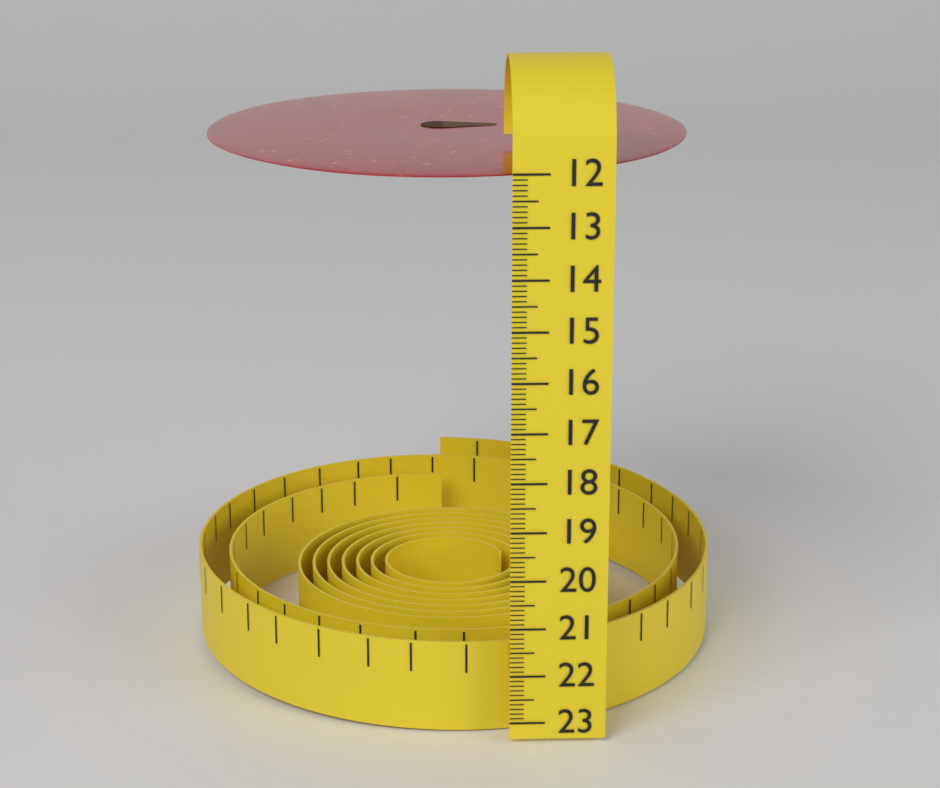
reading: 12.2 (no unit)
